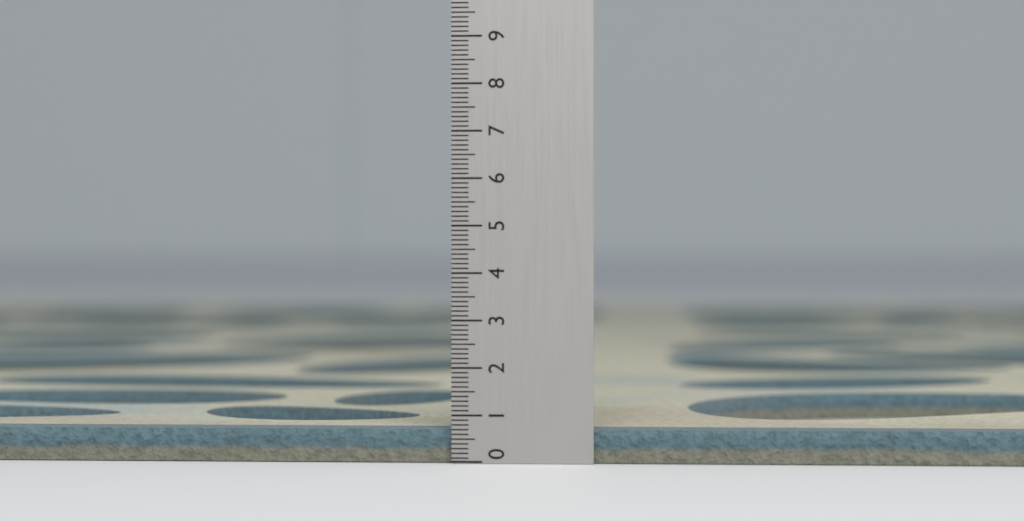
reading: 0.7 (no unit)
